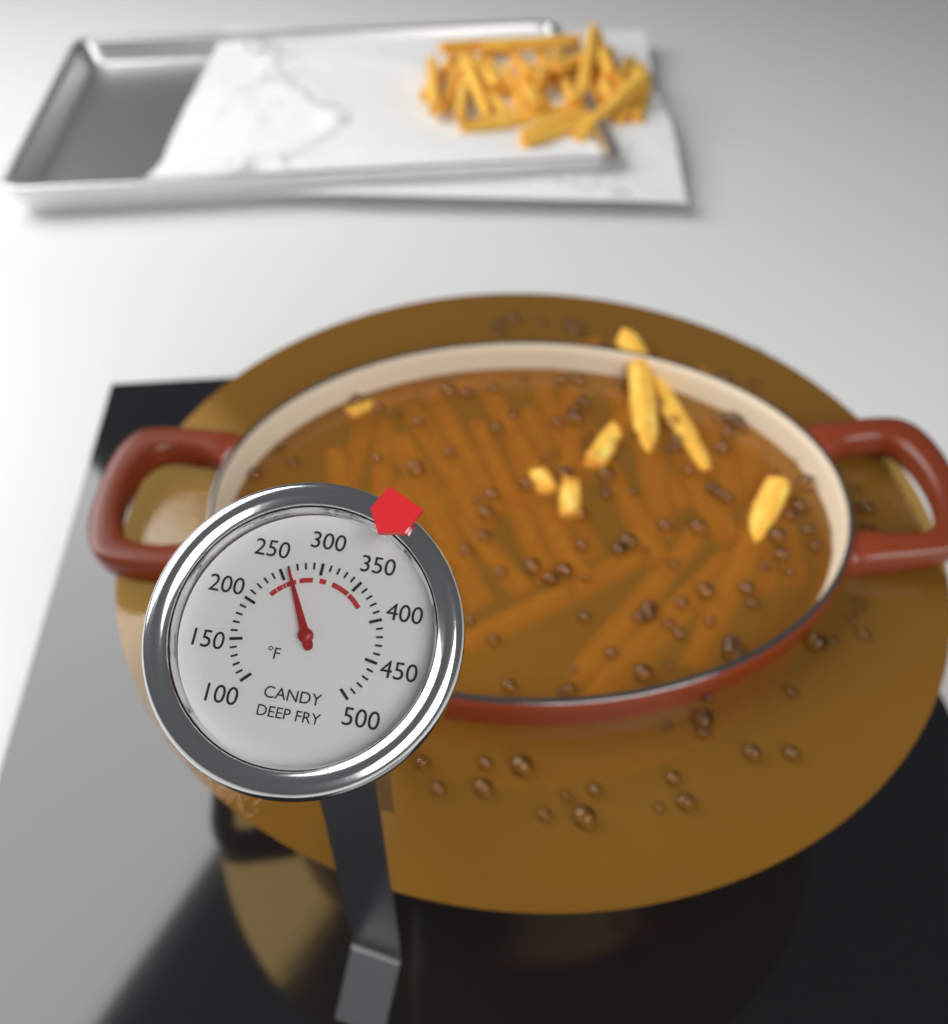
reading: 260 °F
